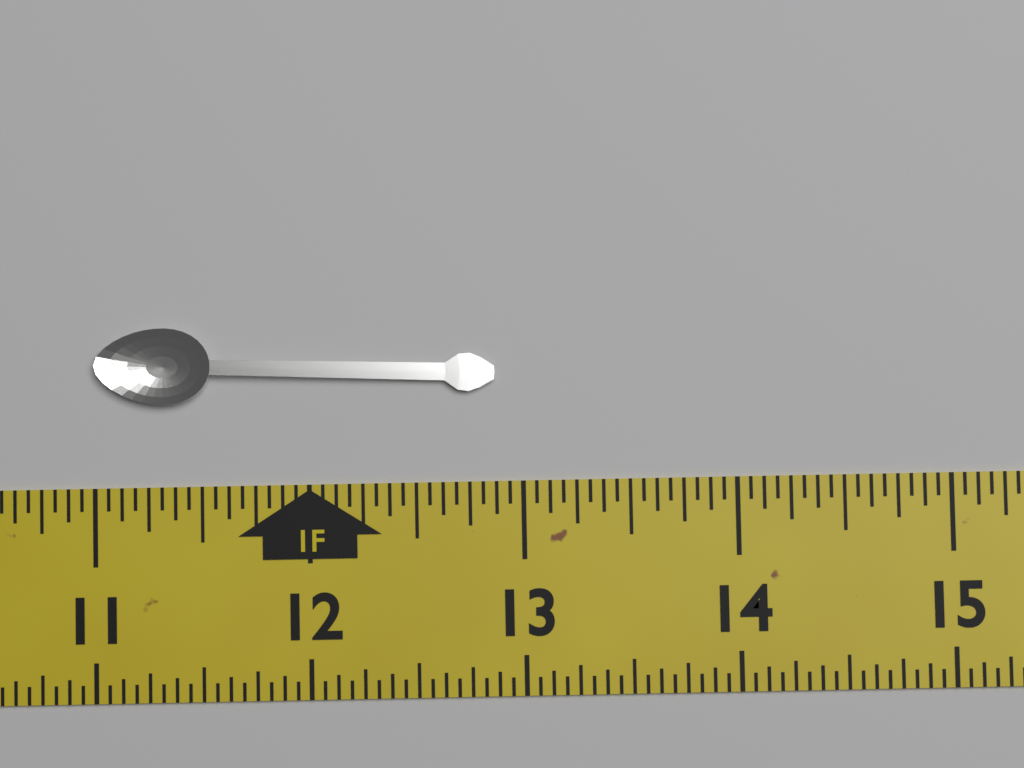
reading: 12.8750 in
